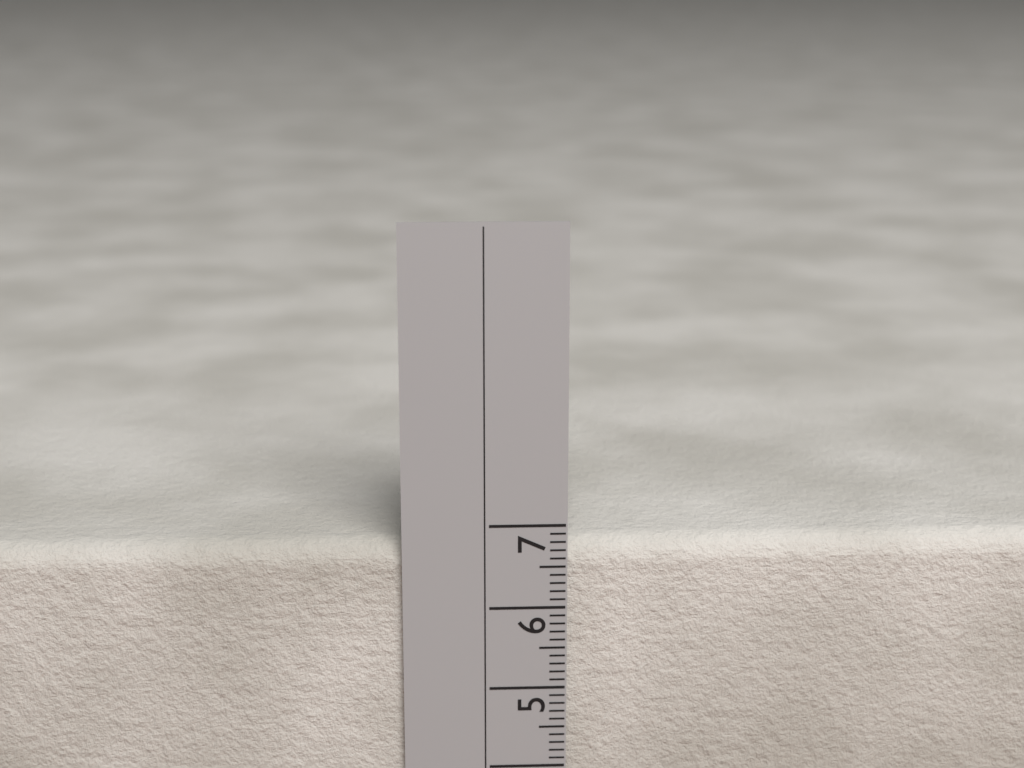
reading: 6.8 cm
